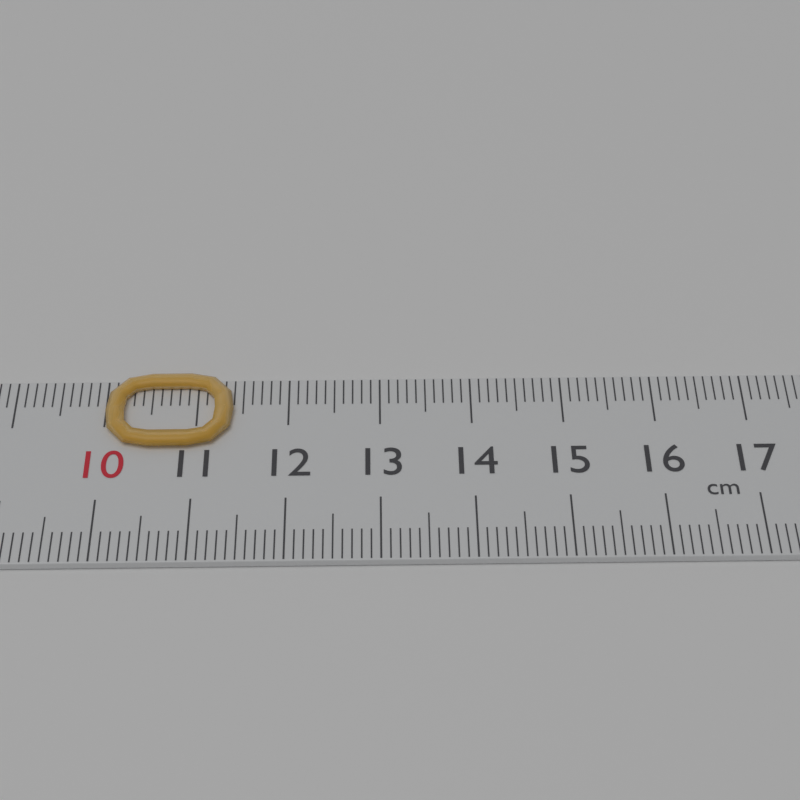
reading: 11.4 cm
